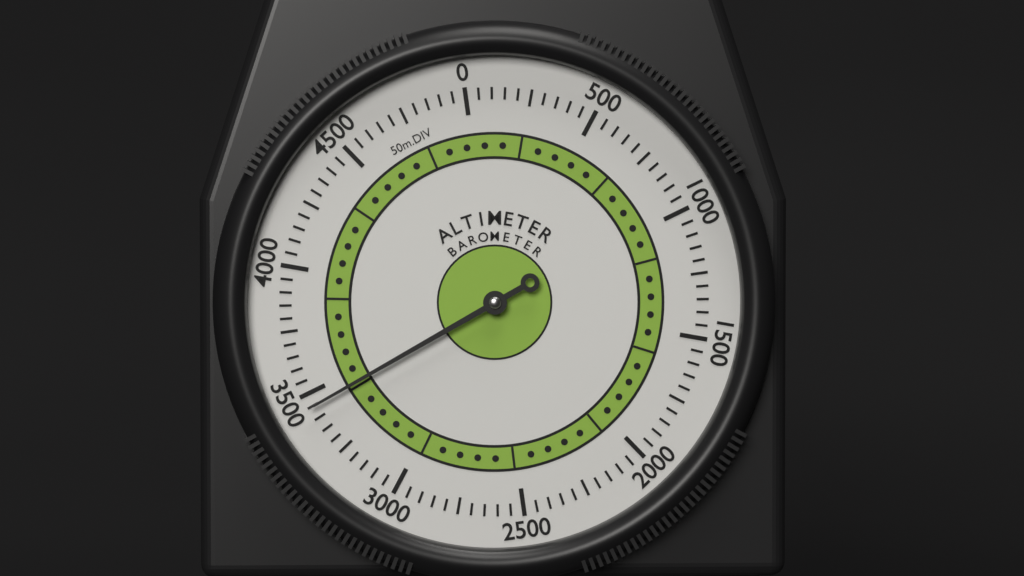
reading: 3450 m
